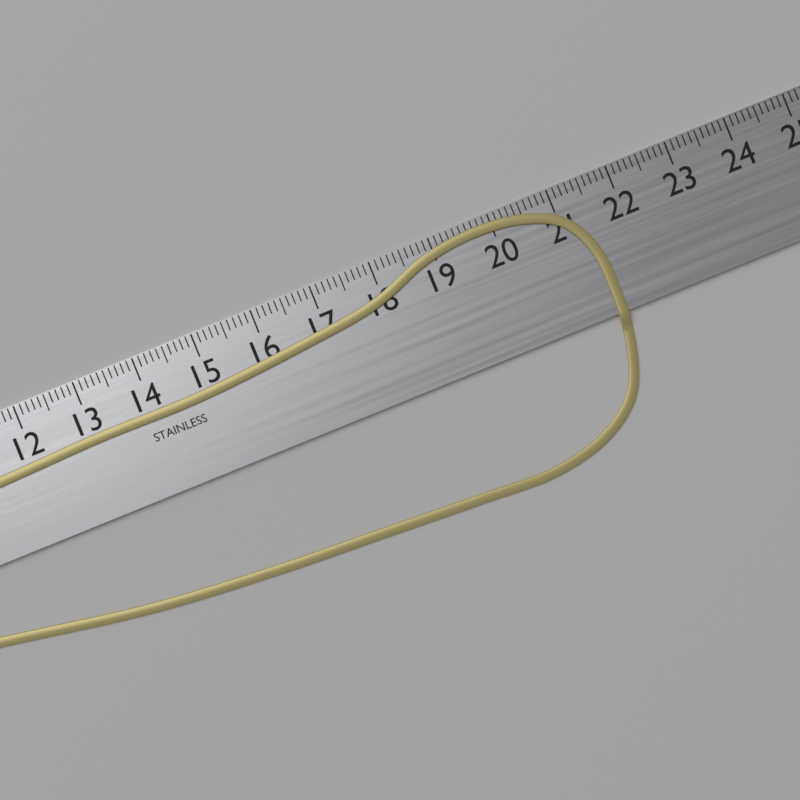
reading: 21.5 cm
